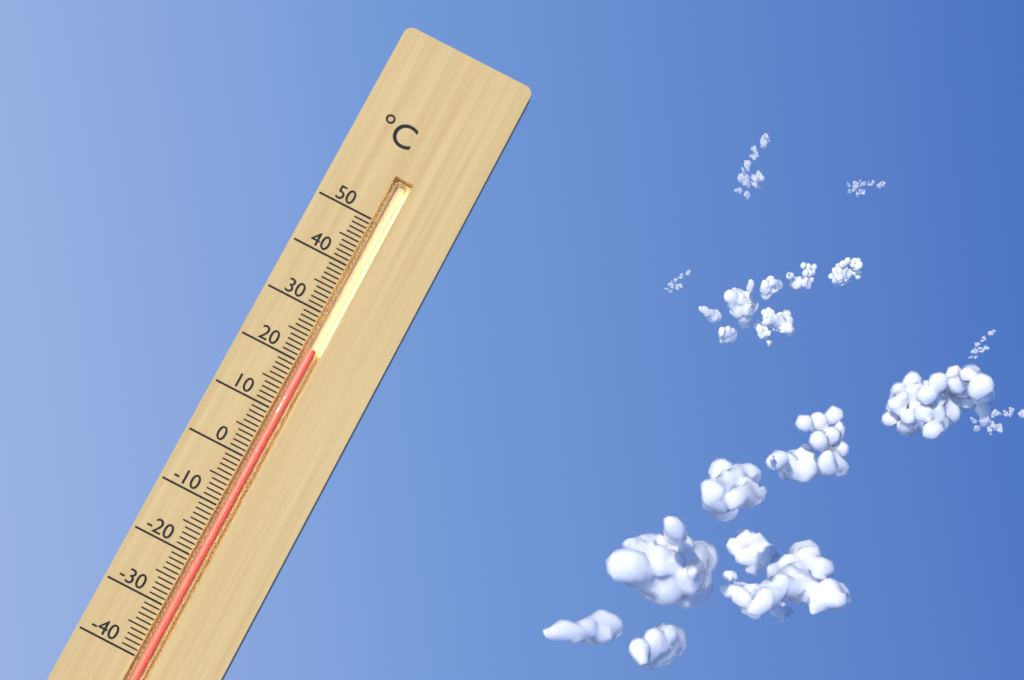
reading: 23 °C
